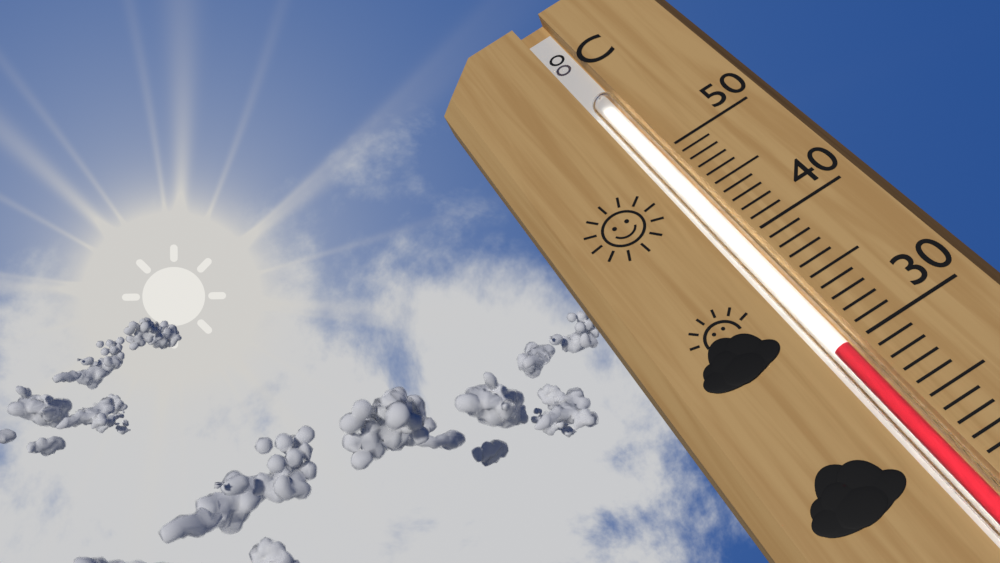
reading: 30 °C
